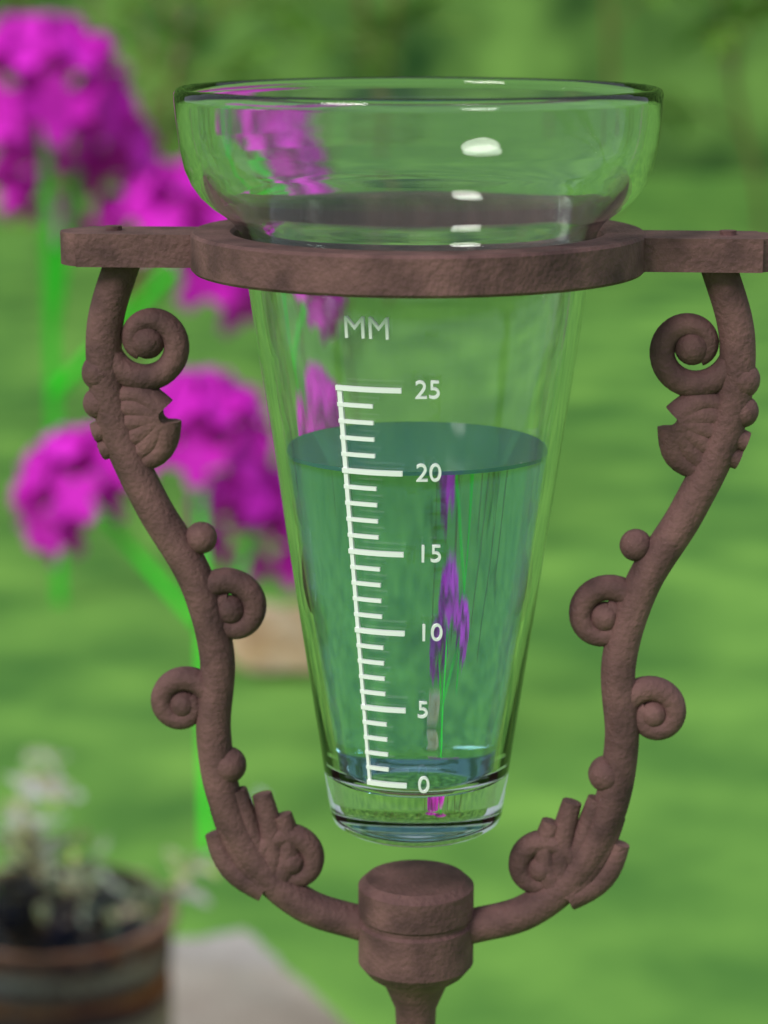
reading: 20 mm
